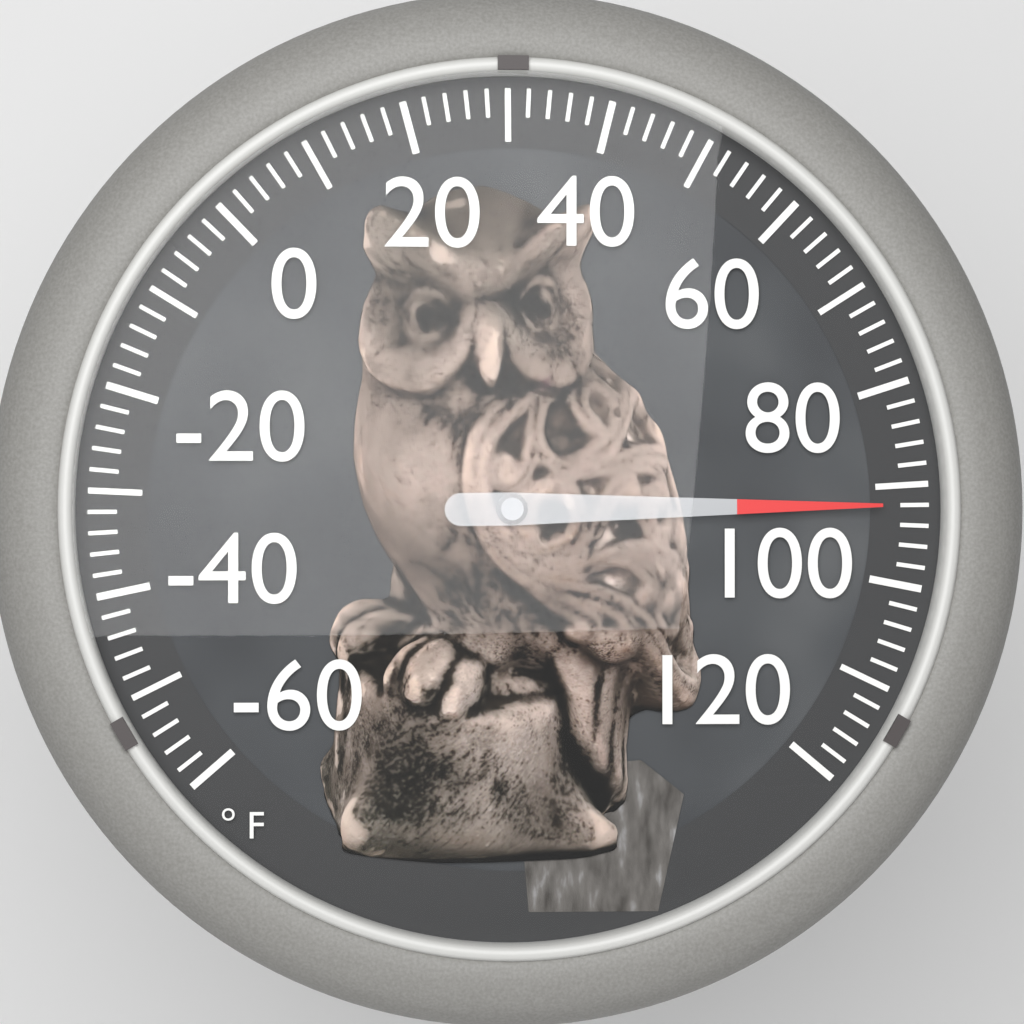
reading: 92 °F
